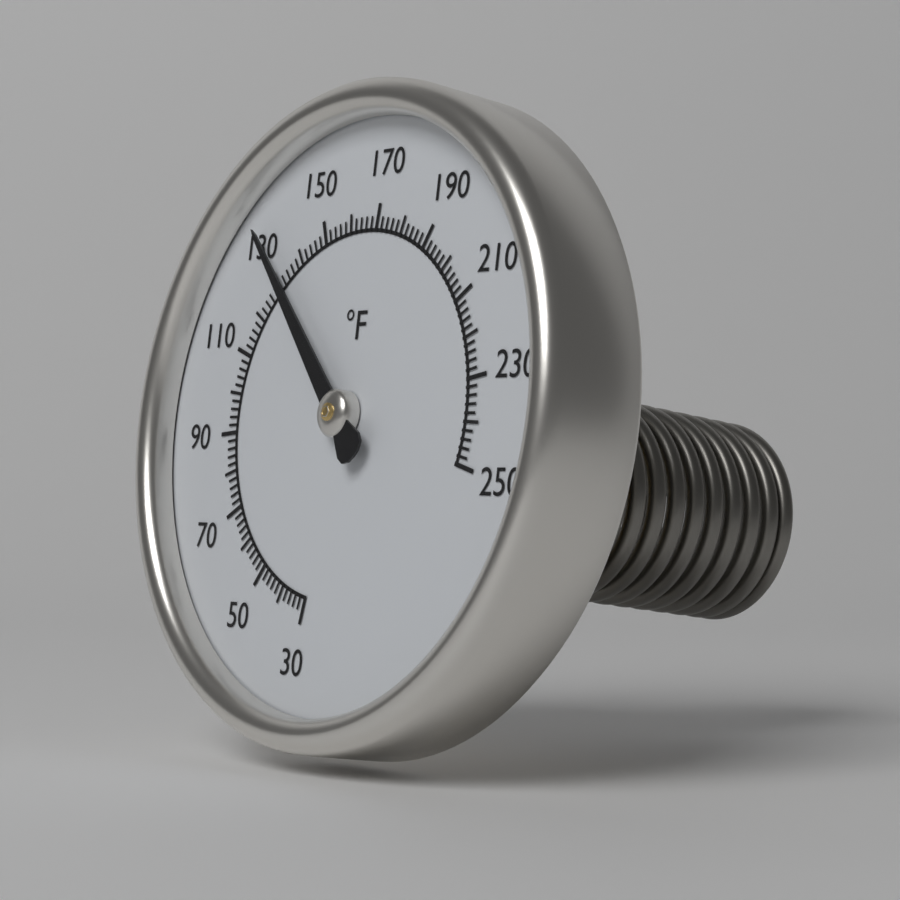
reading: 132 °F
